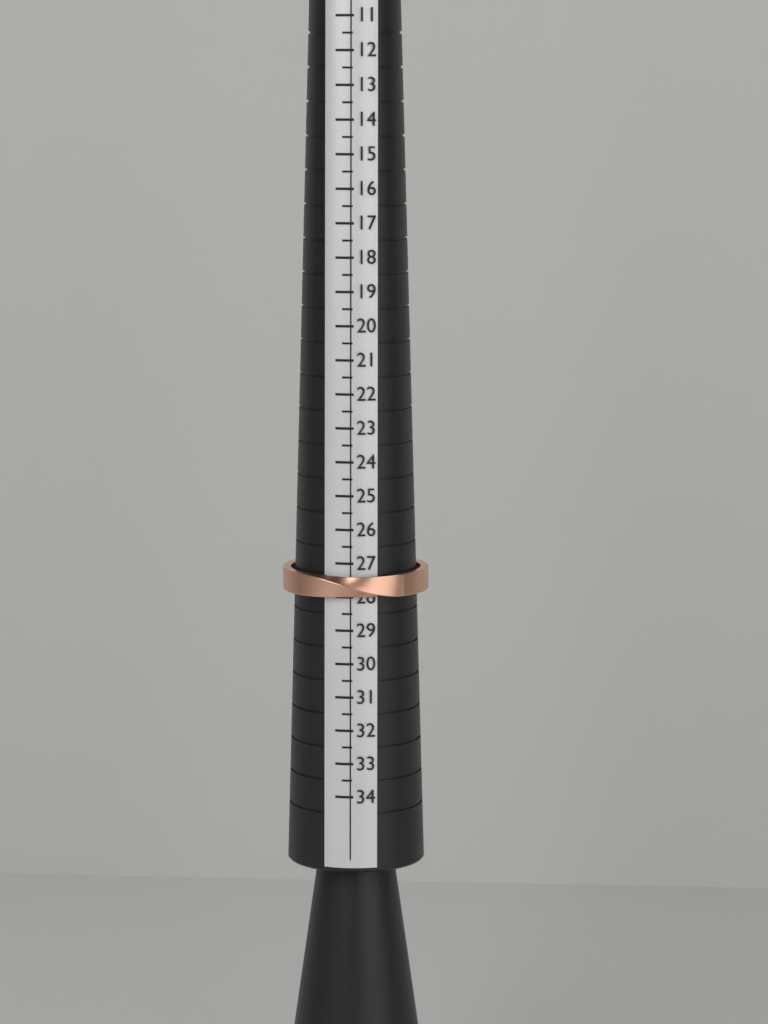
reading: 28.0 (no unit)
